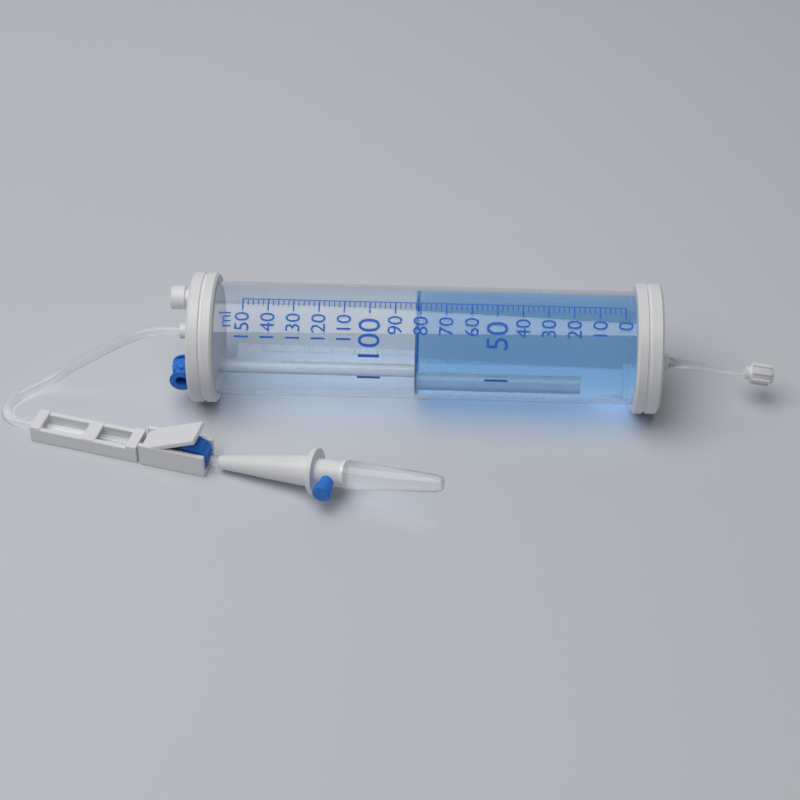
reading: 82 ml
